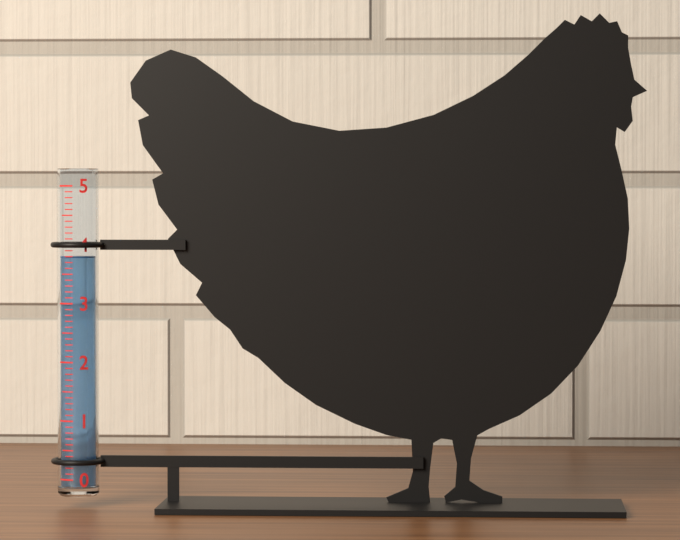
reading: 3.8 (no unit)
